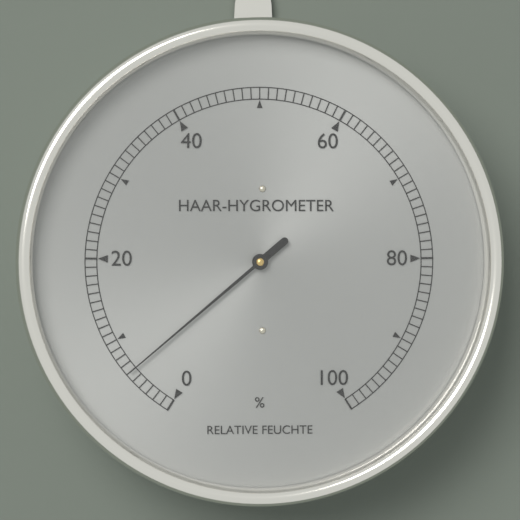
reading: 6 %
